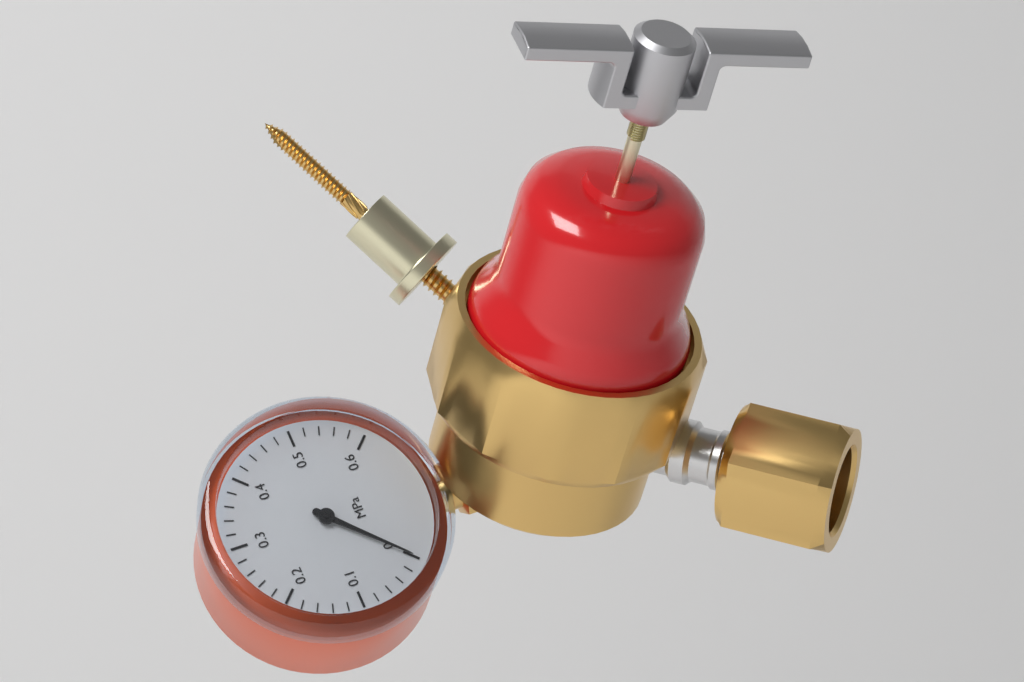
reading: 0.00 MPa
